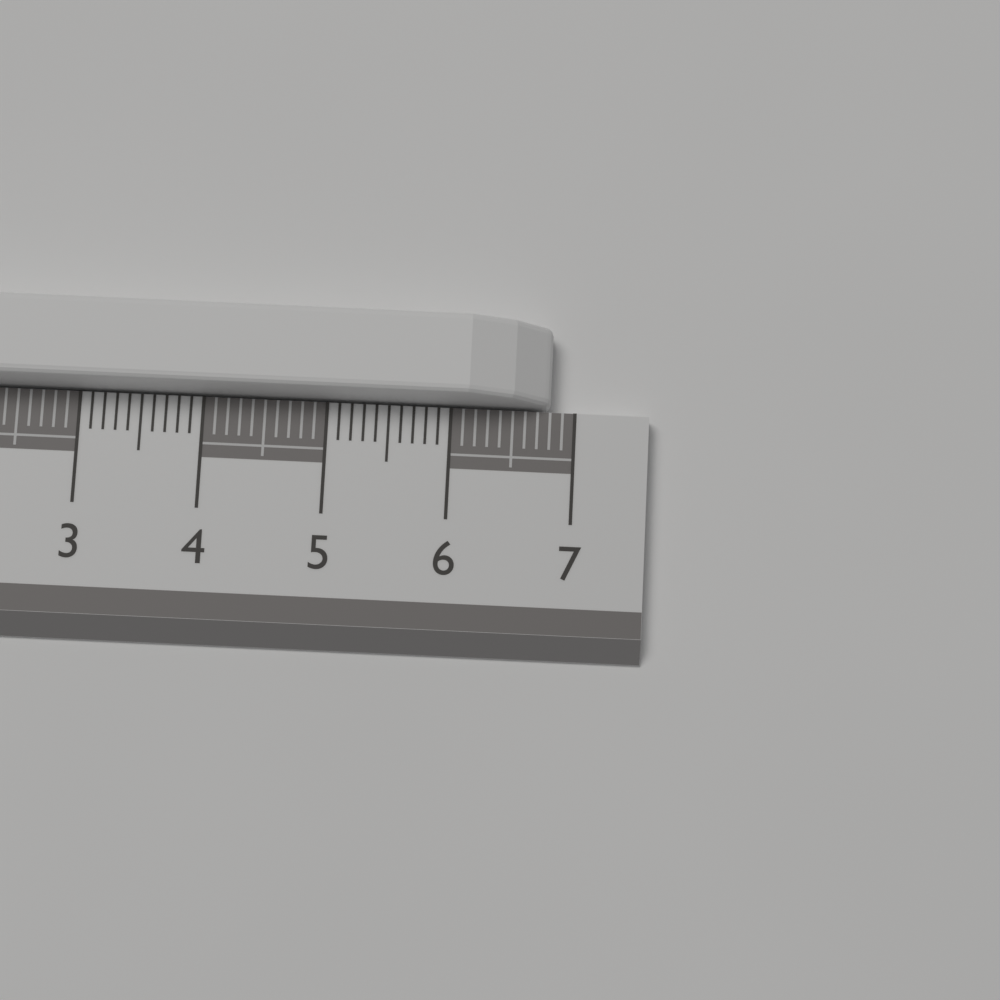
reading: 6.8 cm
